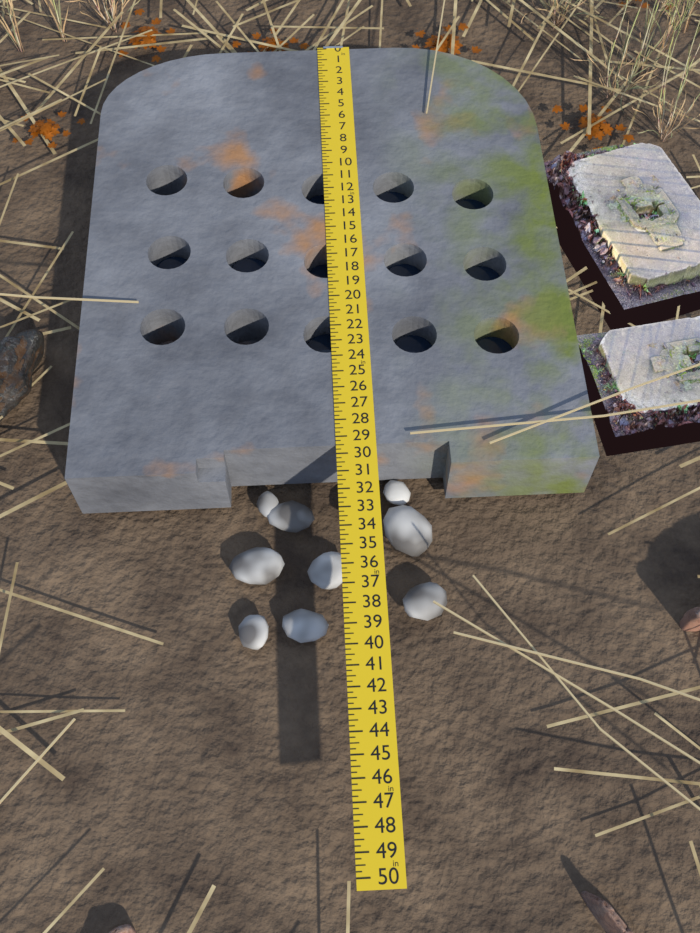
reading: 30.75 in
